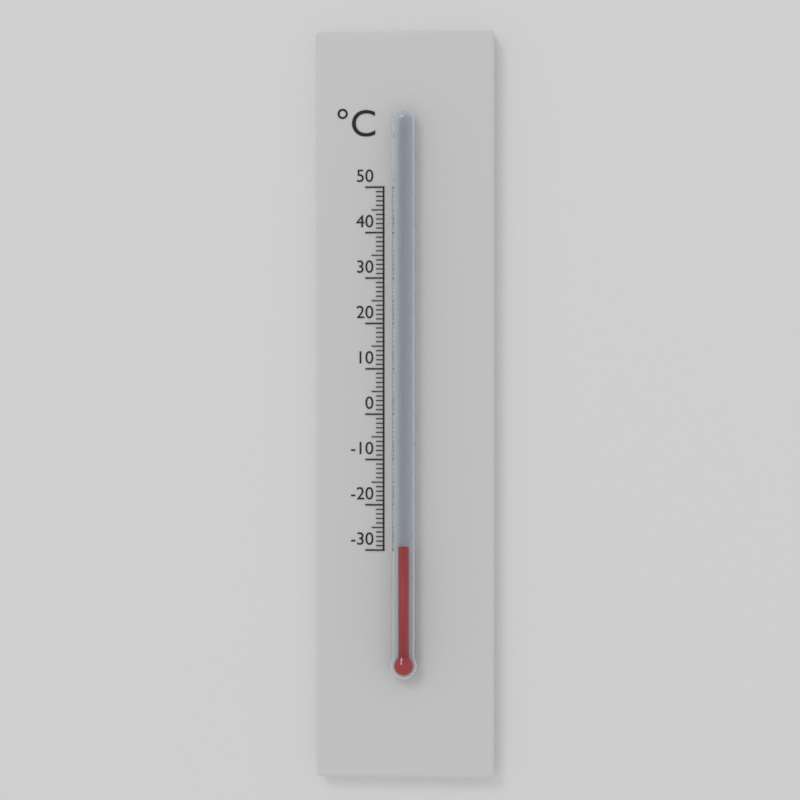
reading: -29 °C
